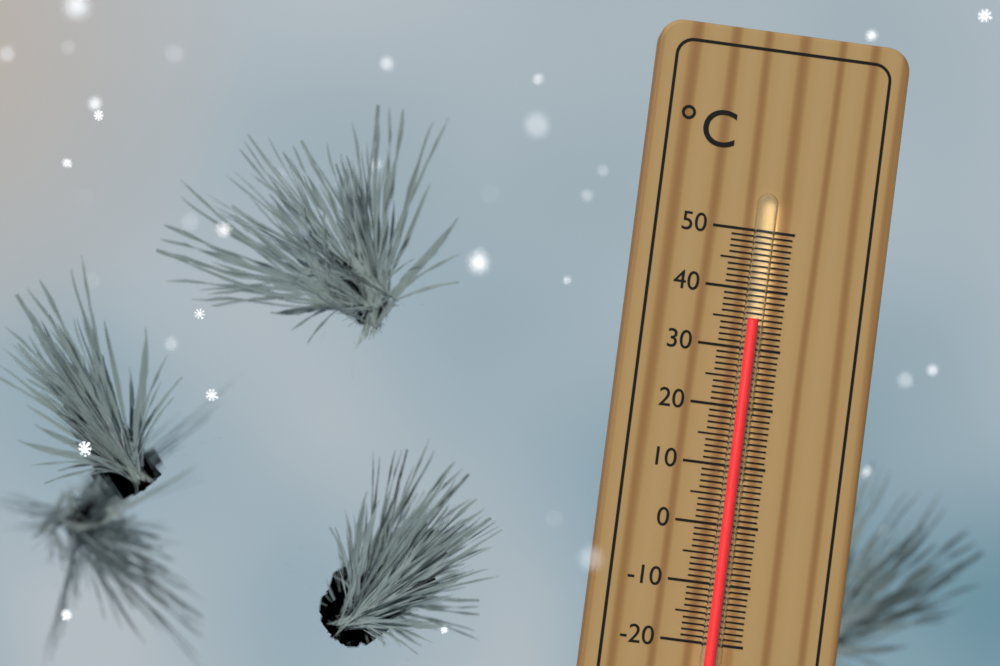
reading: 35 °C
